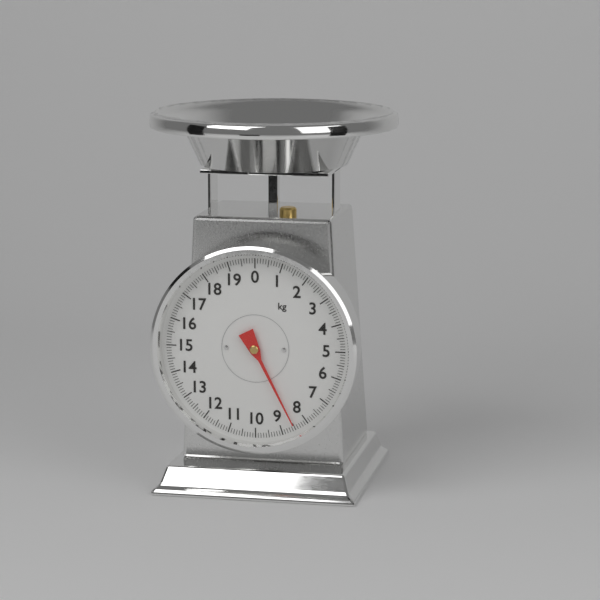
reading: 8.5 kg
